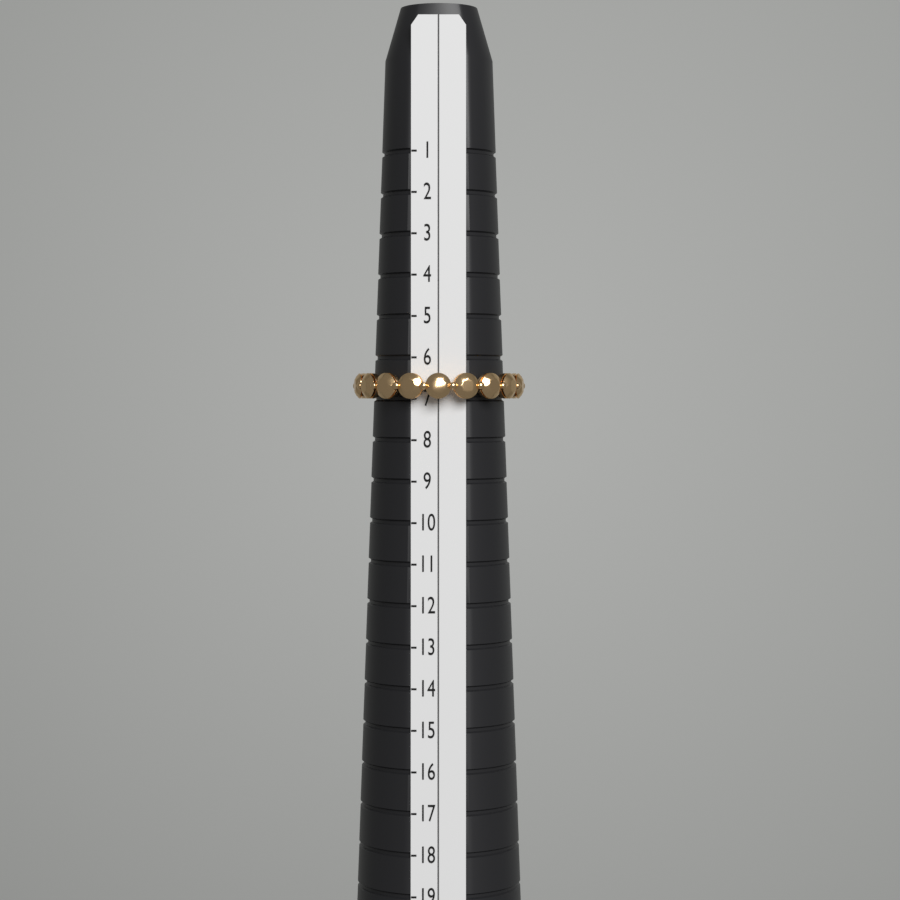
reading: 7 (no unit)
